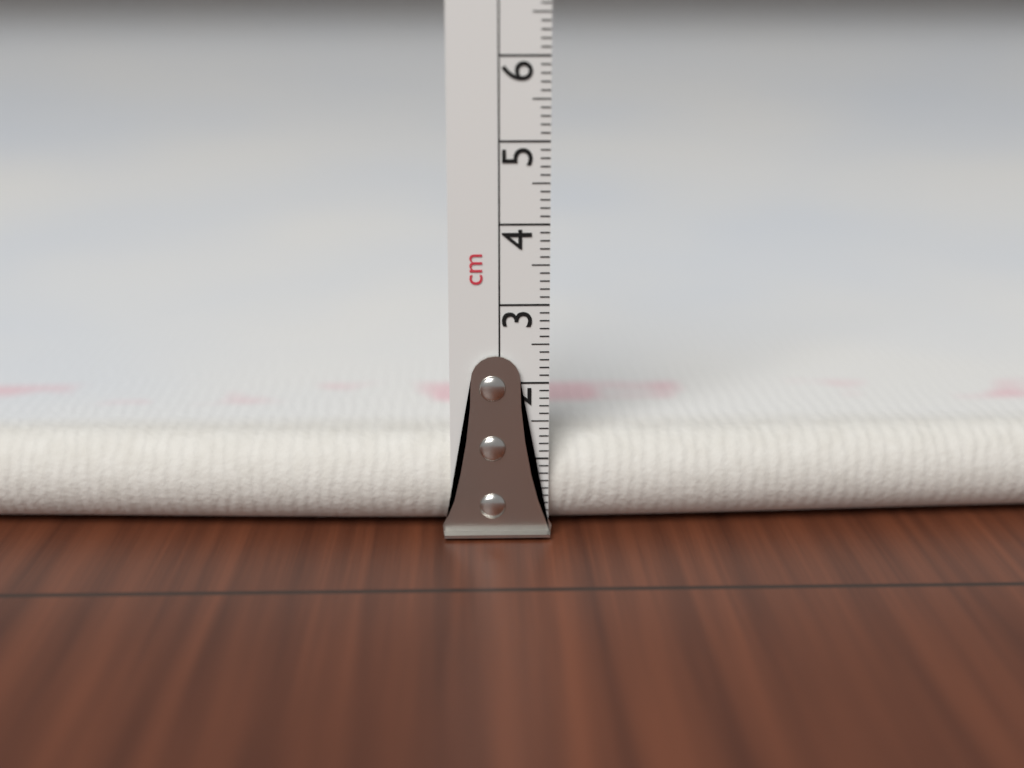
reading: 1.2 cm
